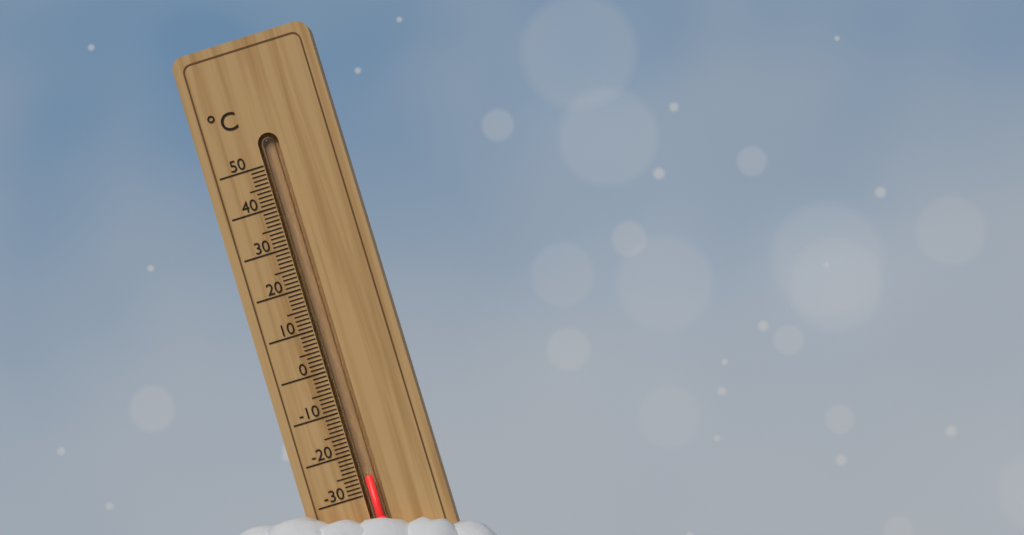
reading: -26 °C
